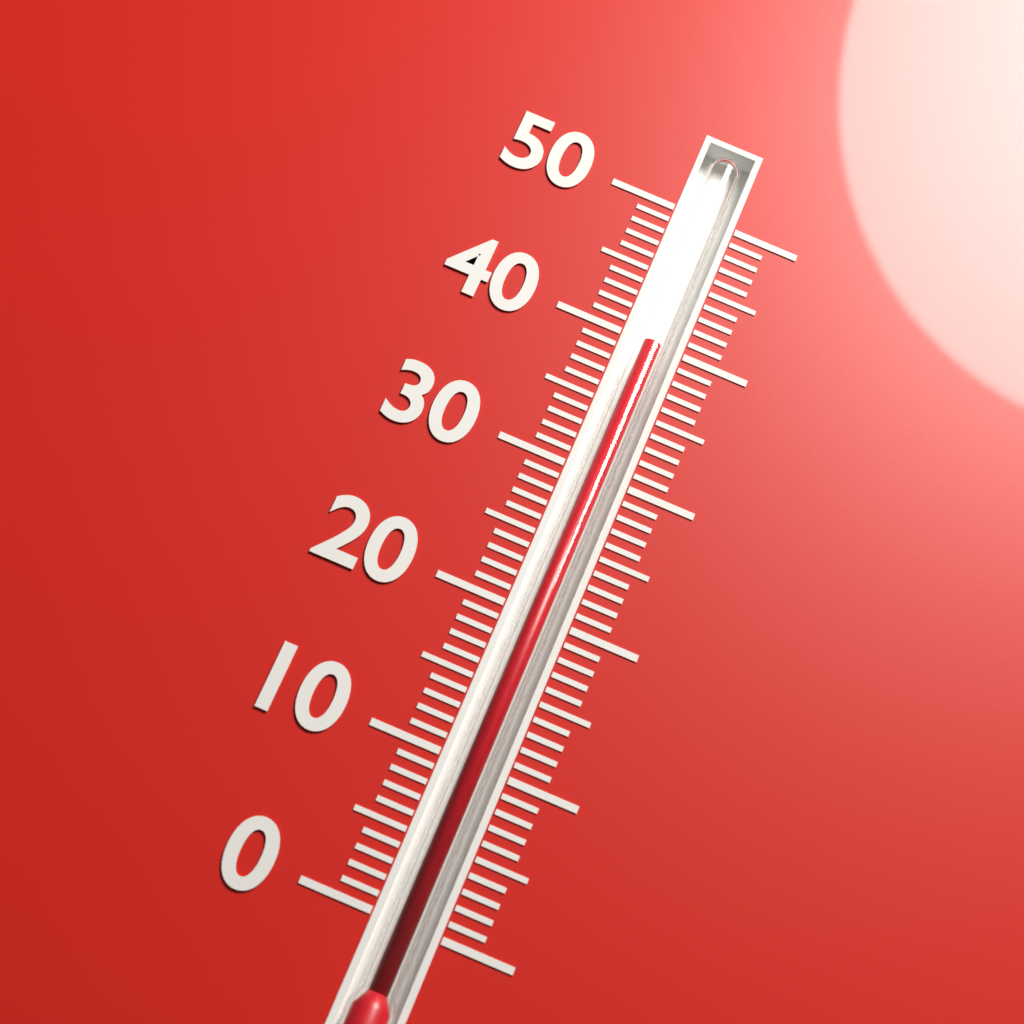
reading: 40 (no unit)
